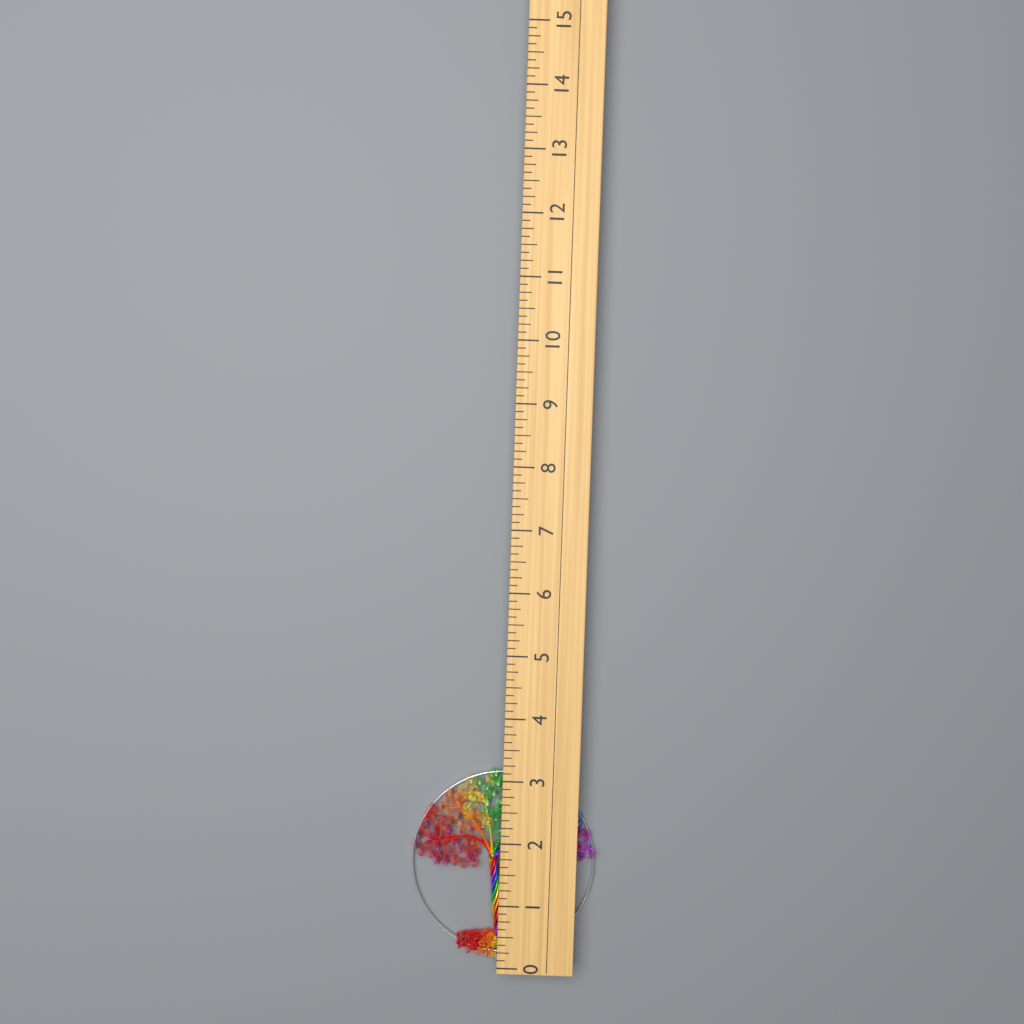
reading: 3.125 (no unit)
